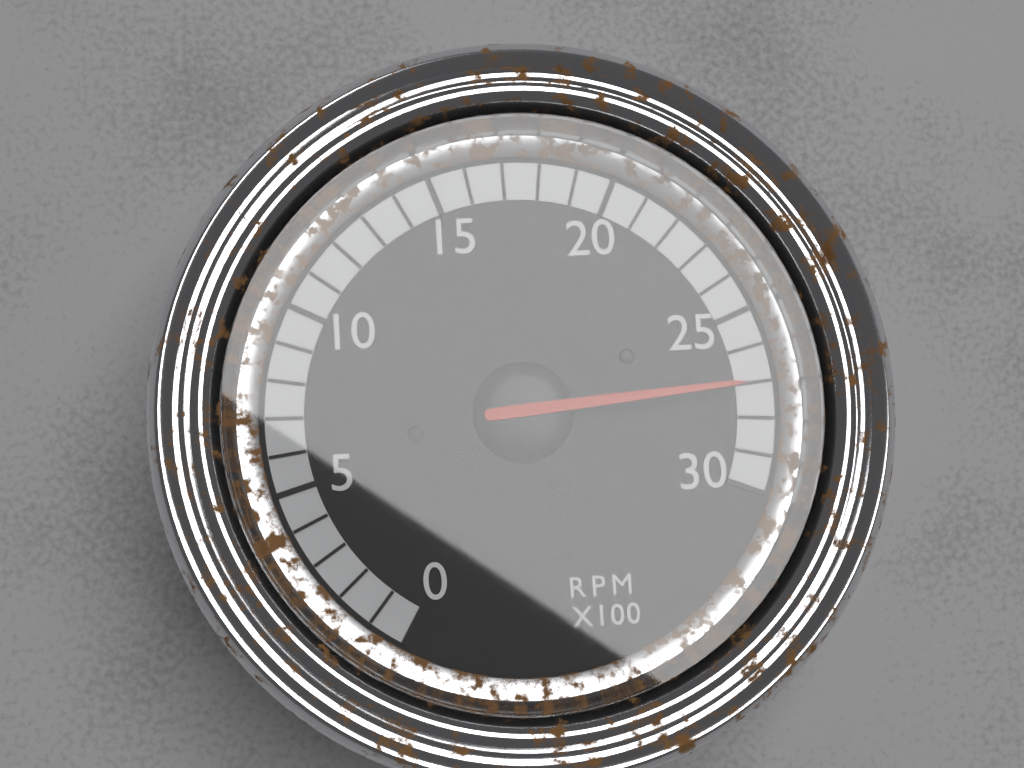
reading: 27 RPM x100
